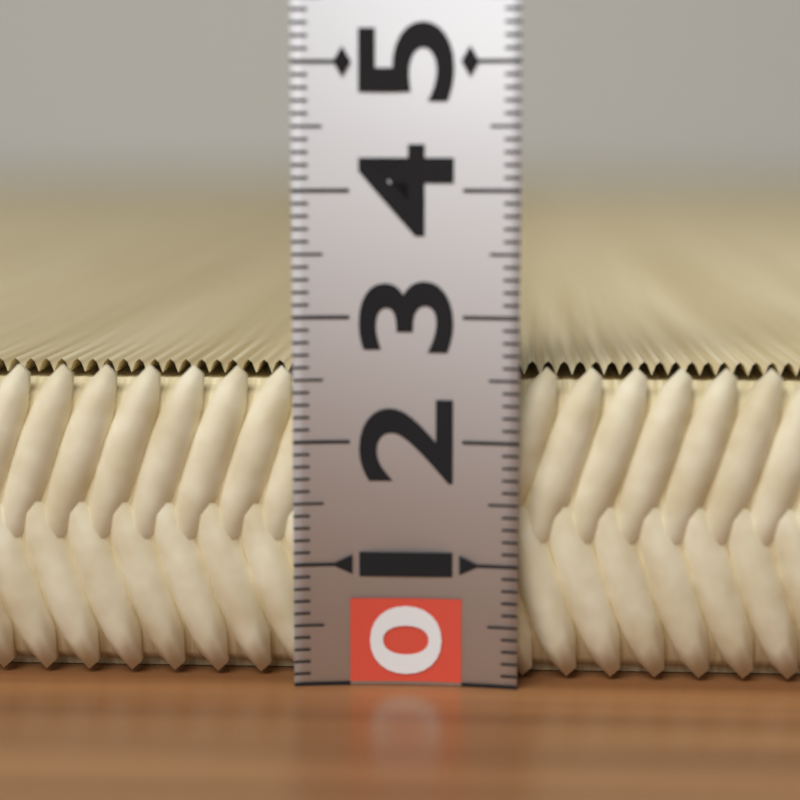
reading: 2.6 (no unit)
